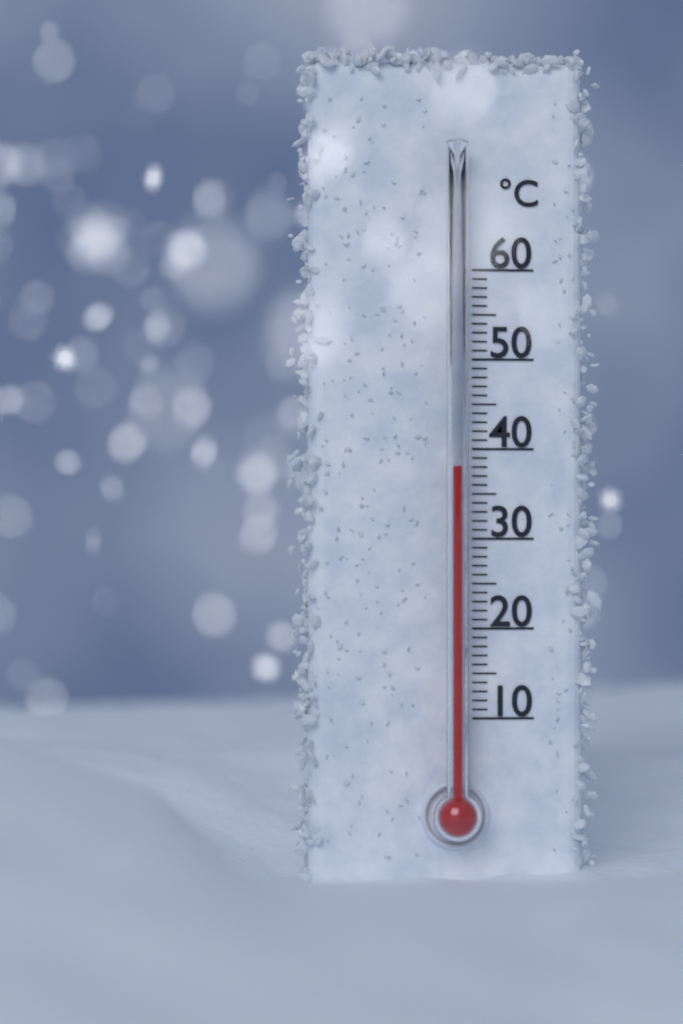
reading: 38 °C
